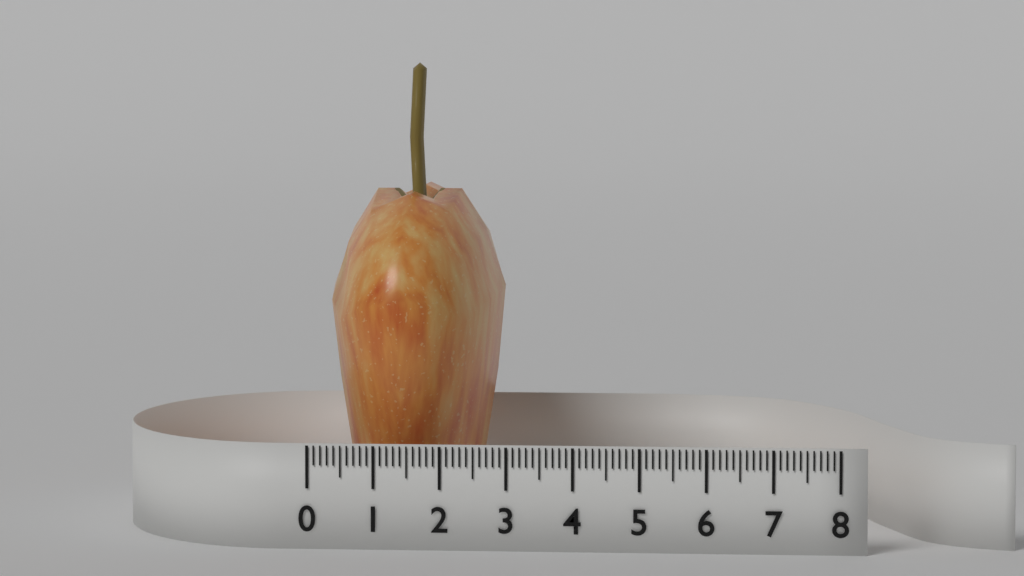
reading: 2.7 (no unit)
